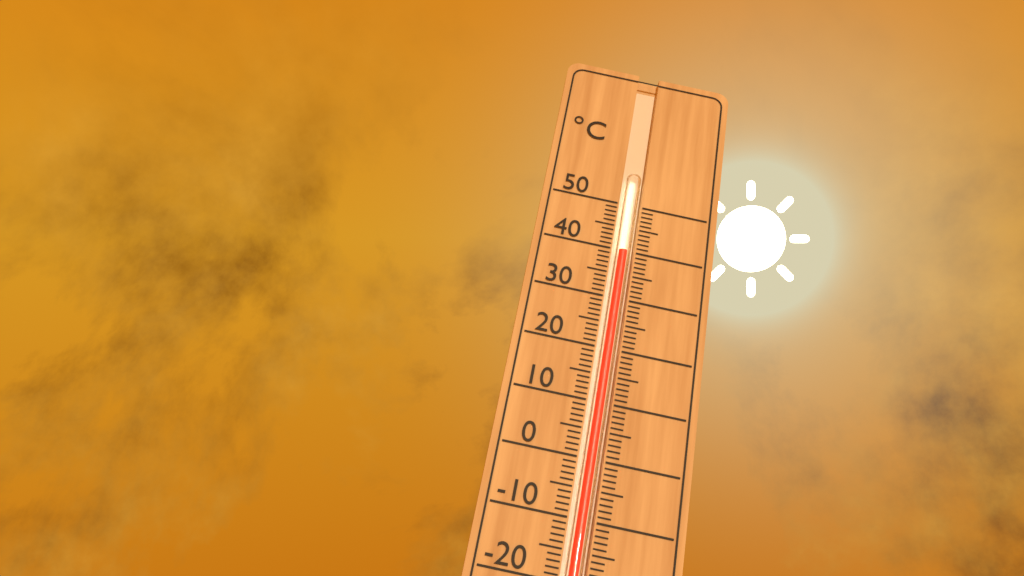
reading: 40 °C
